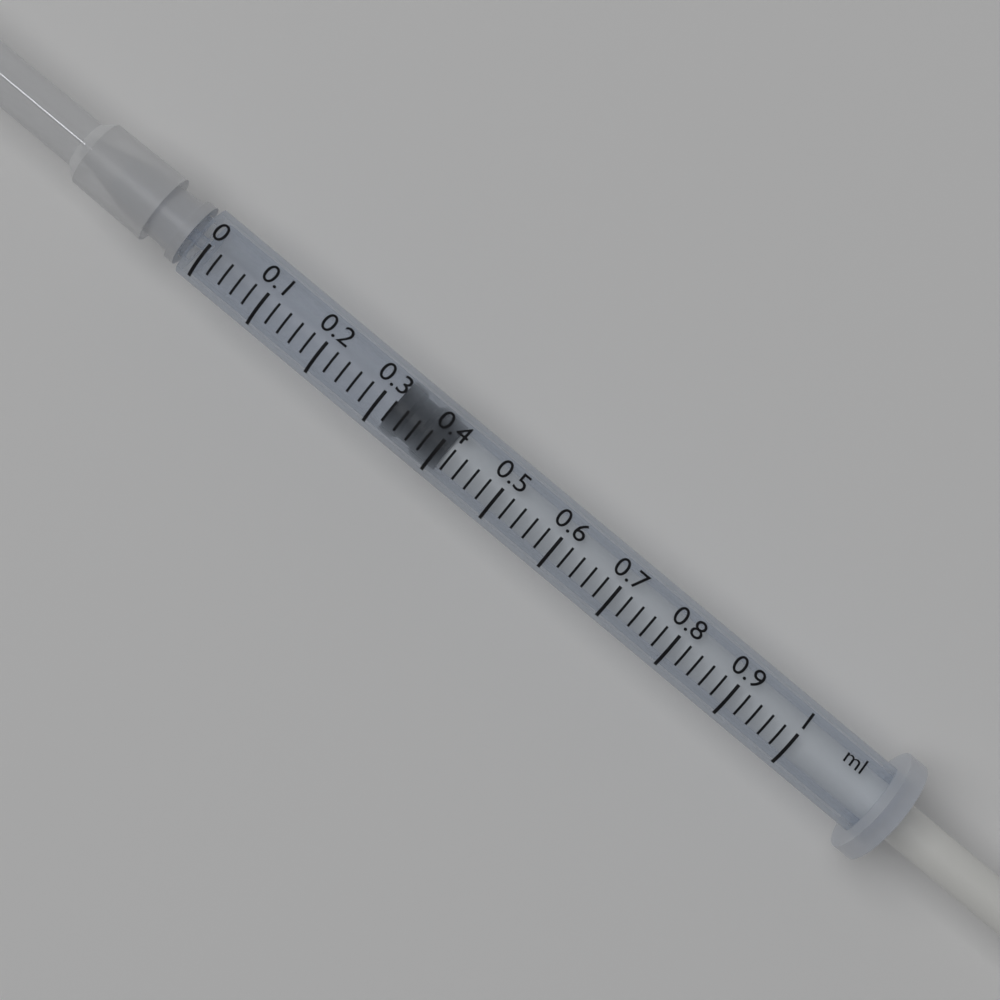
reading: 0.32 ml
